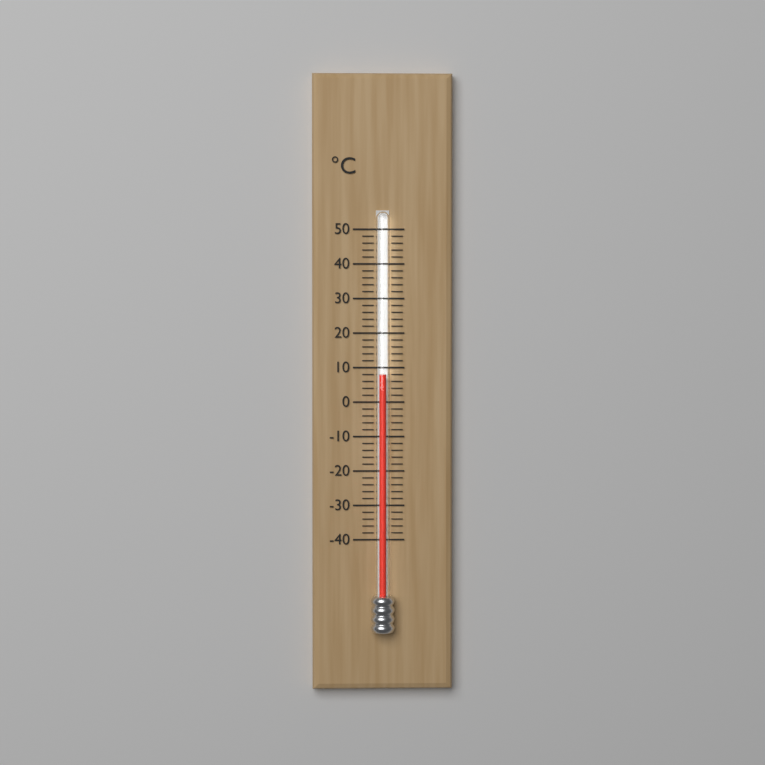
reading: 8 °C
